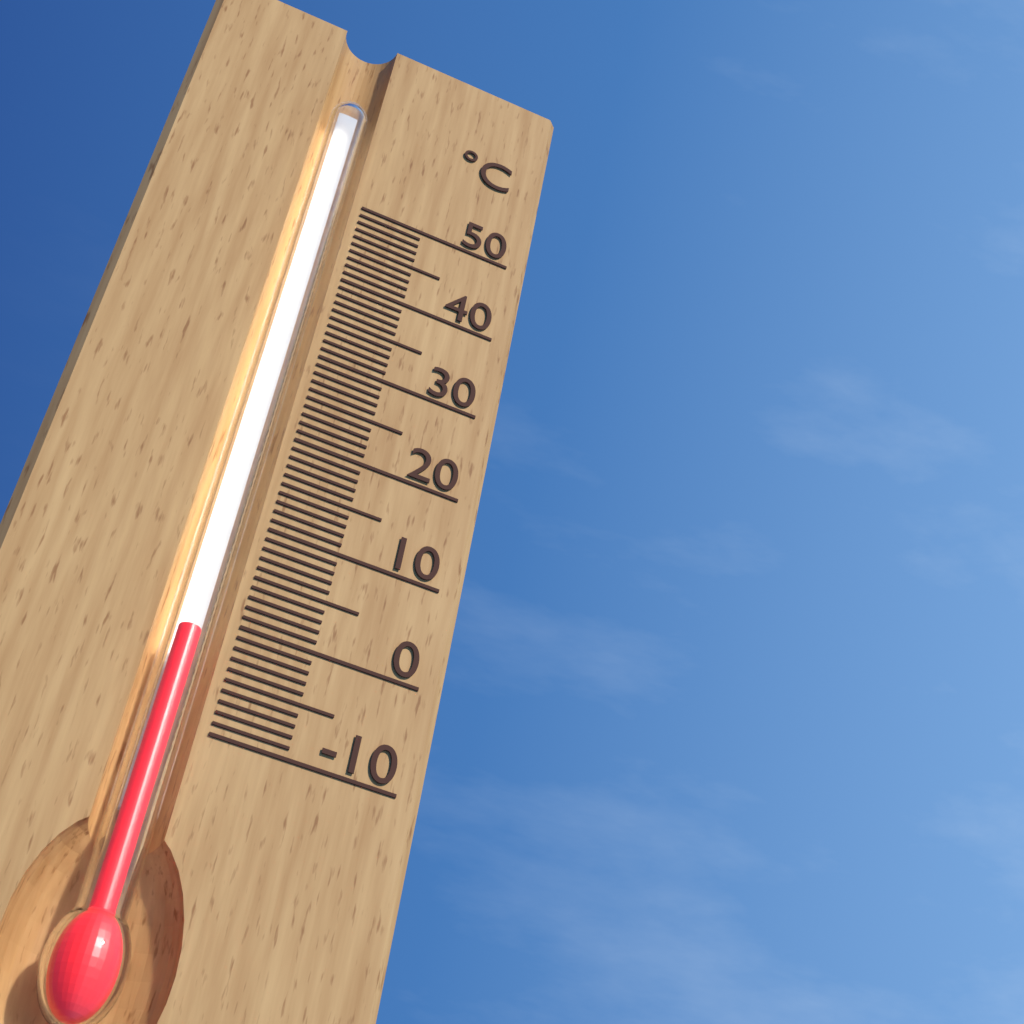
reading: -2 °C
